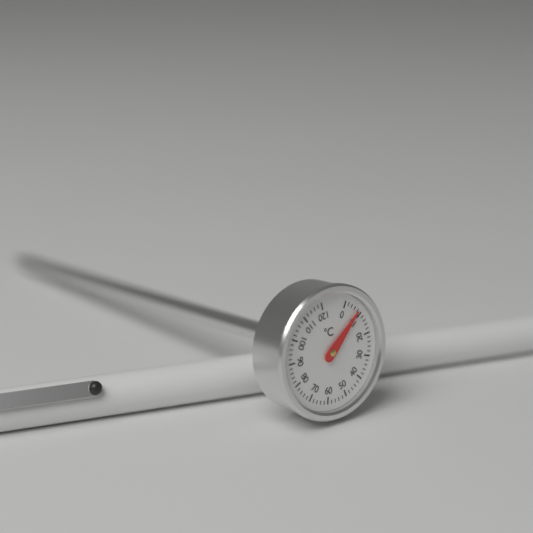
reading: 8 °C
